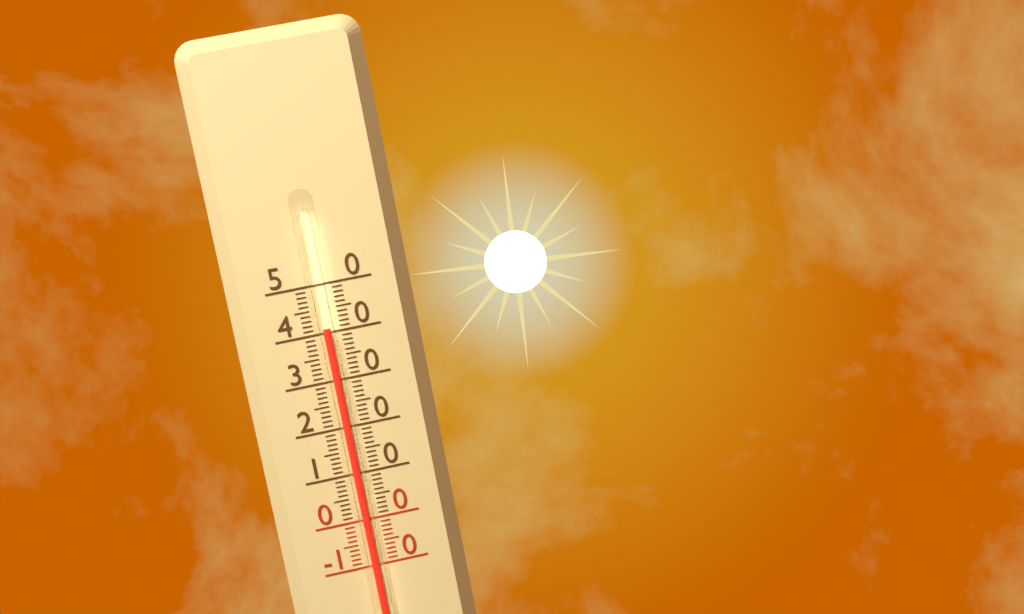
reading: 41 (no unit)
